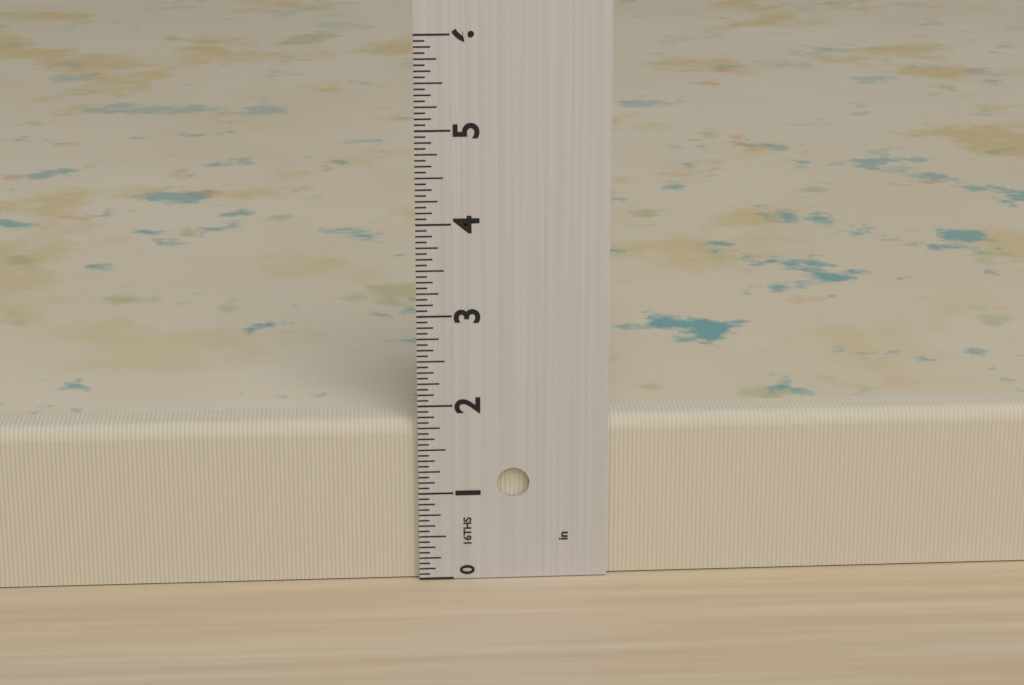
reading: 1.8125 in
